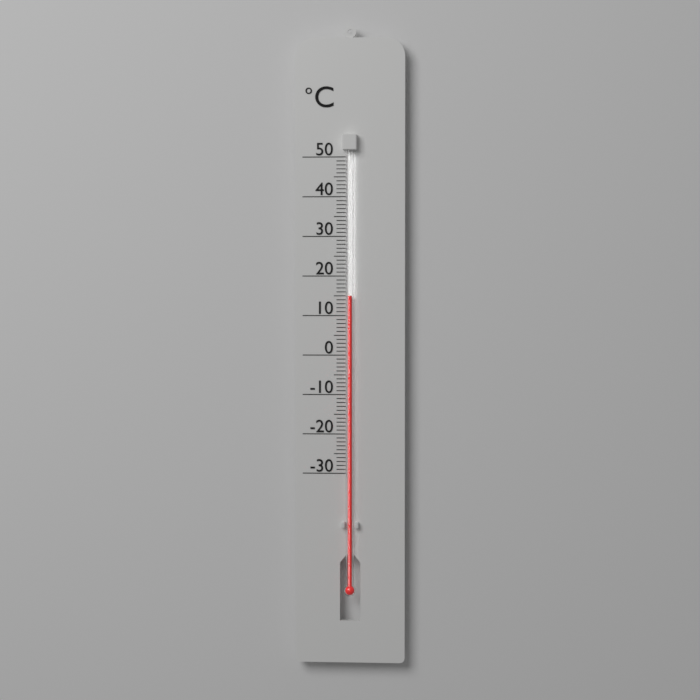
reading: 15 °C
